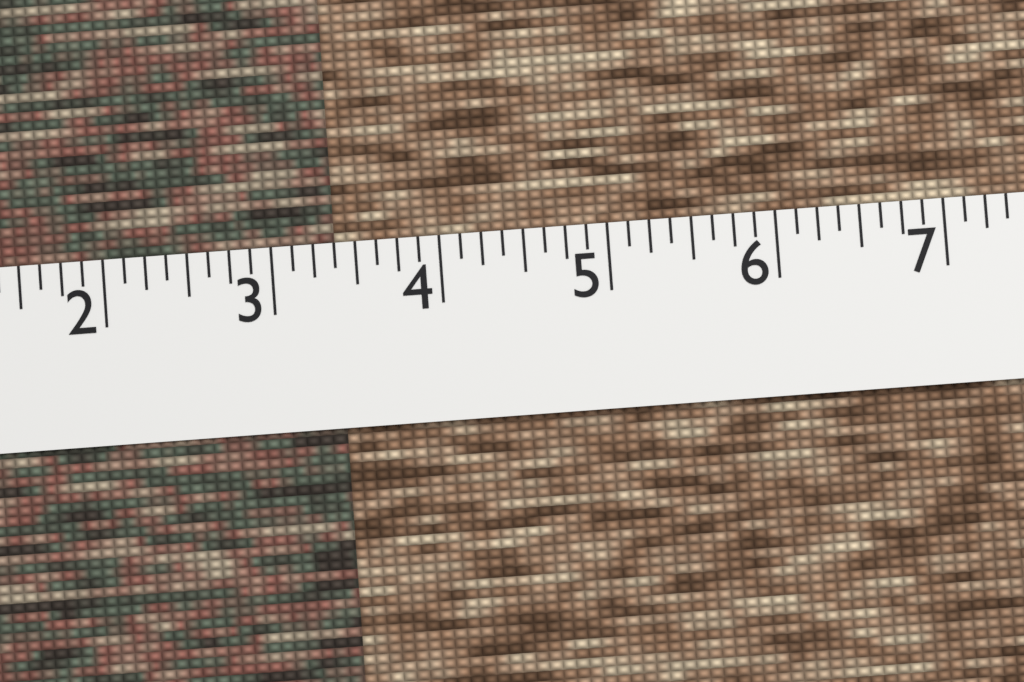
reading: 3.375 (no unit)
